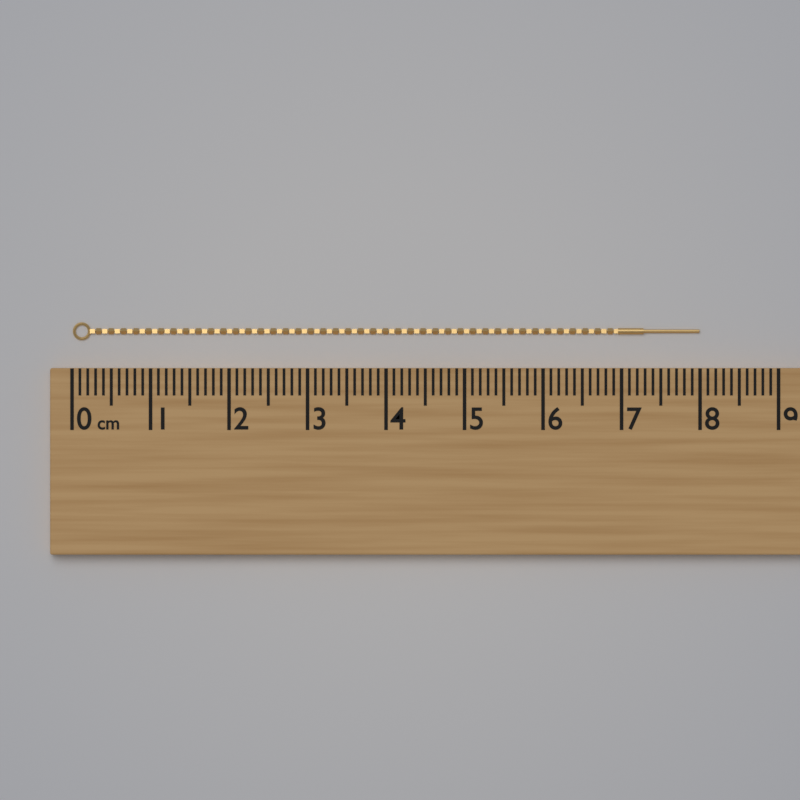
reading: 8.0 cm
